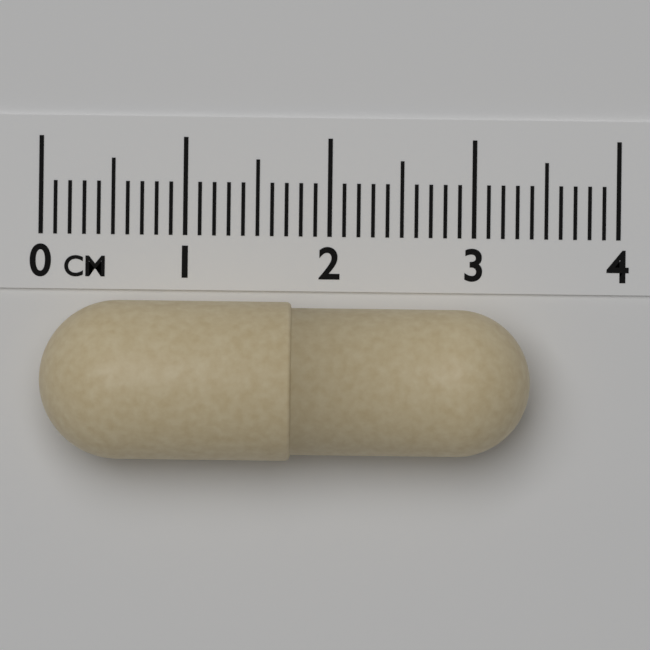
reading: 3.4 cm
